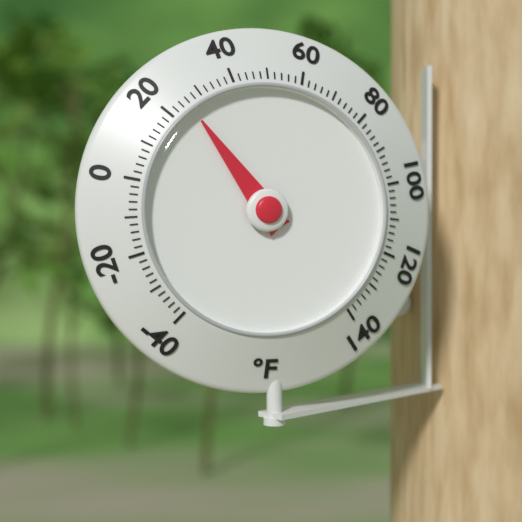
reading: 26 °F
